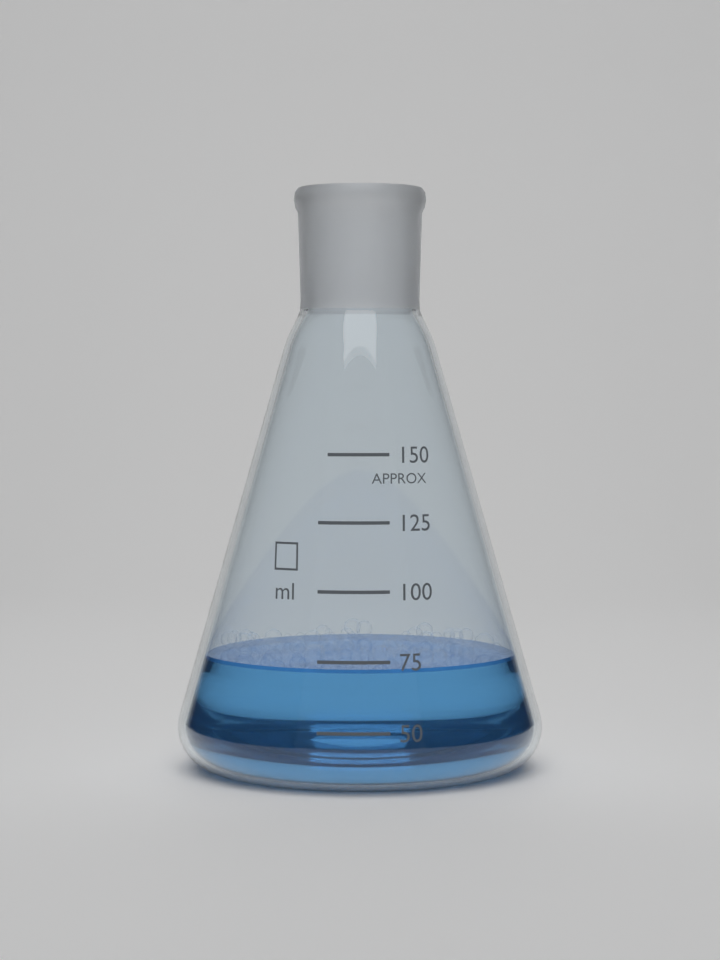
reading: 72 ml
